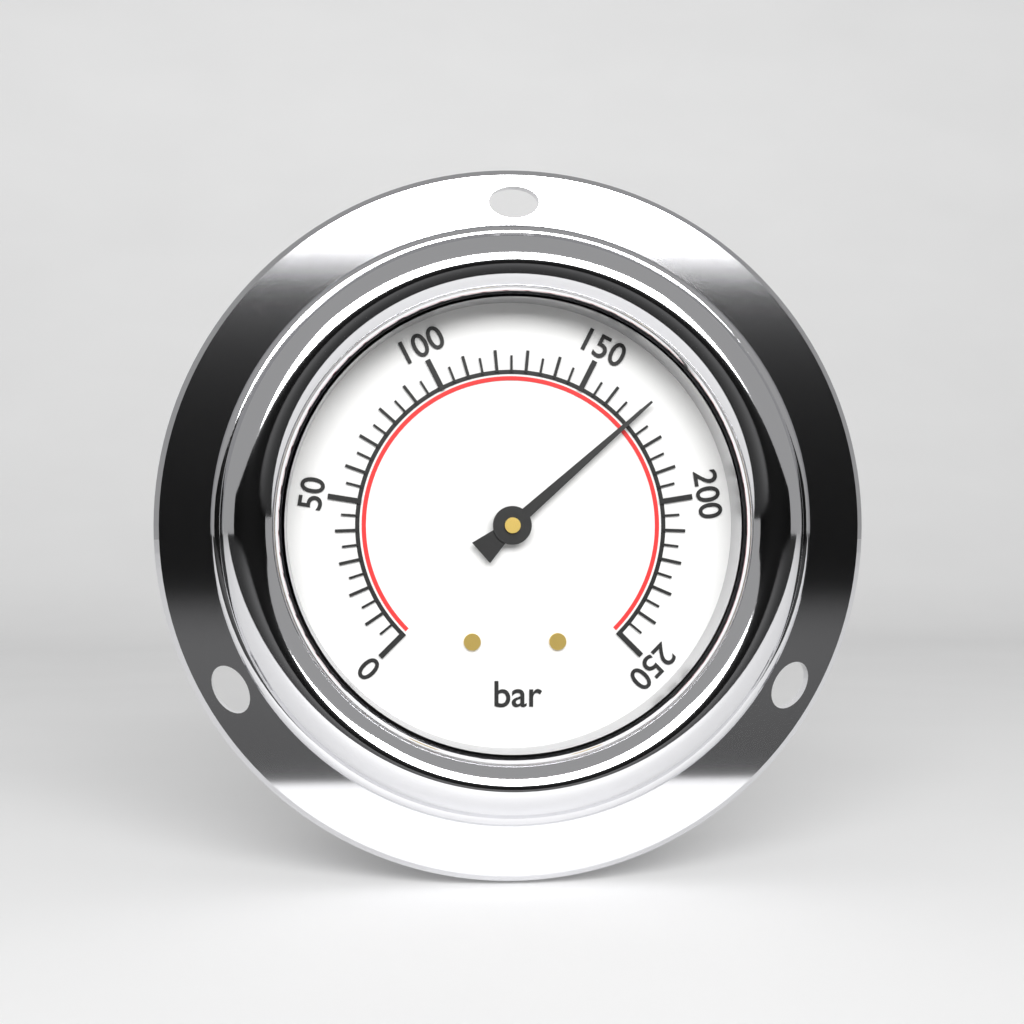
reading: 170 bar
